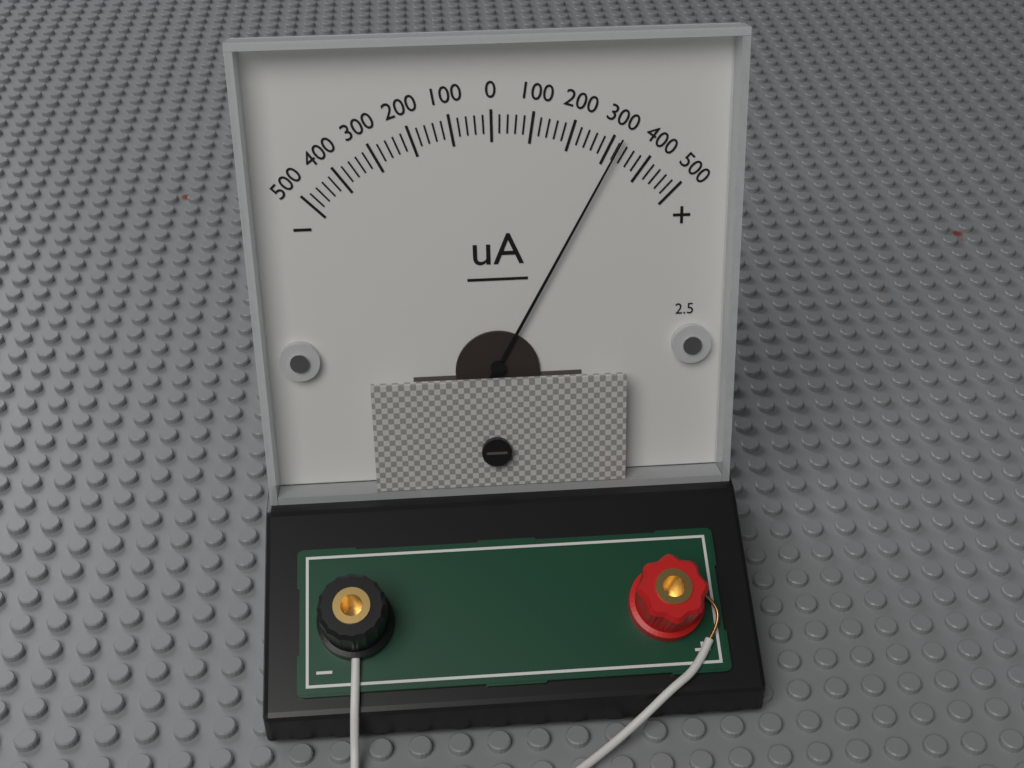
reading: 320 uA
